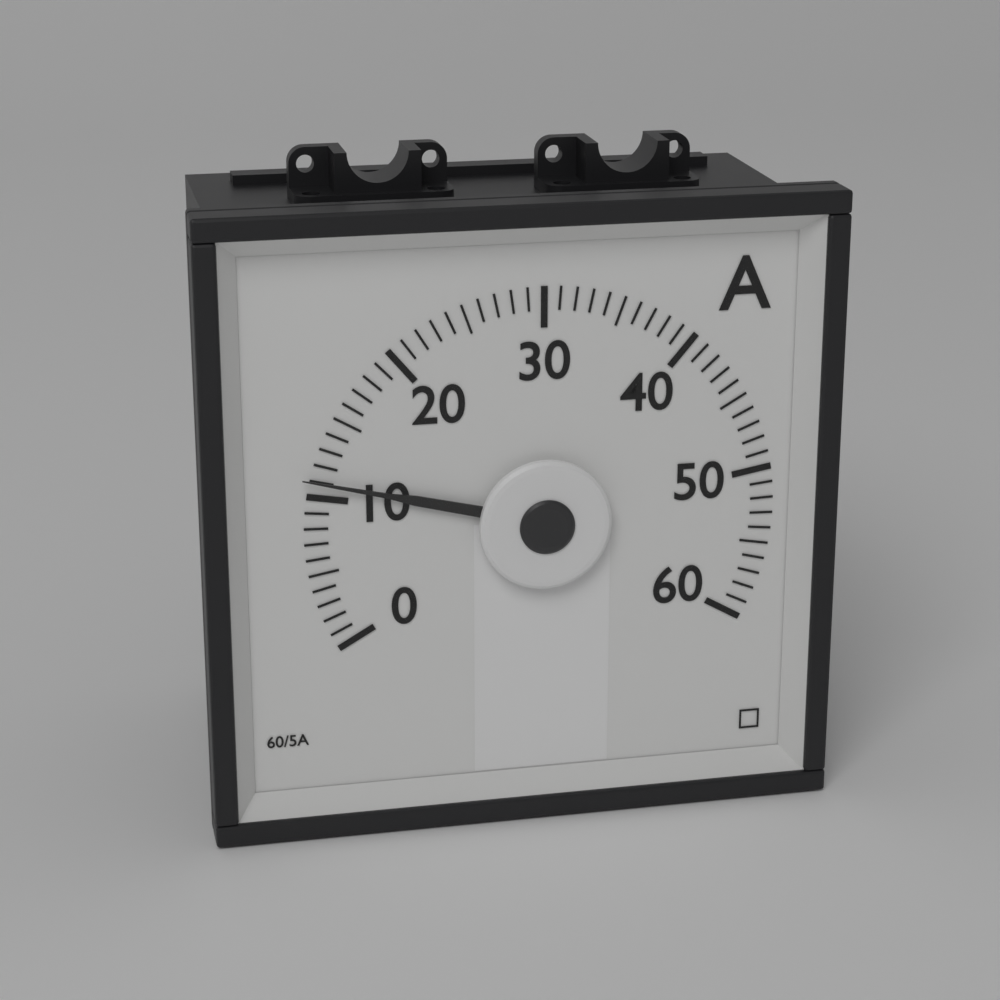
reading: 11 A
